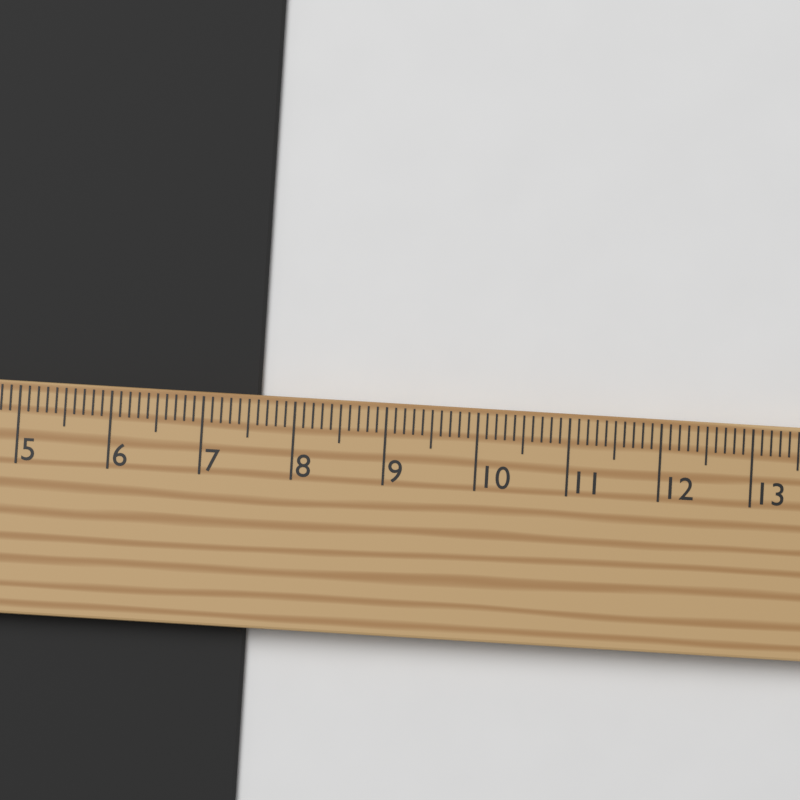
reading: 7.6 cm
